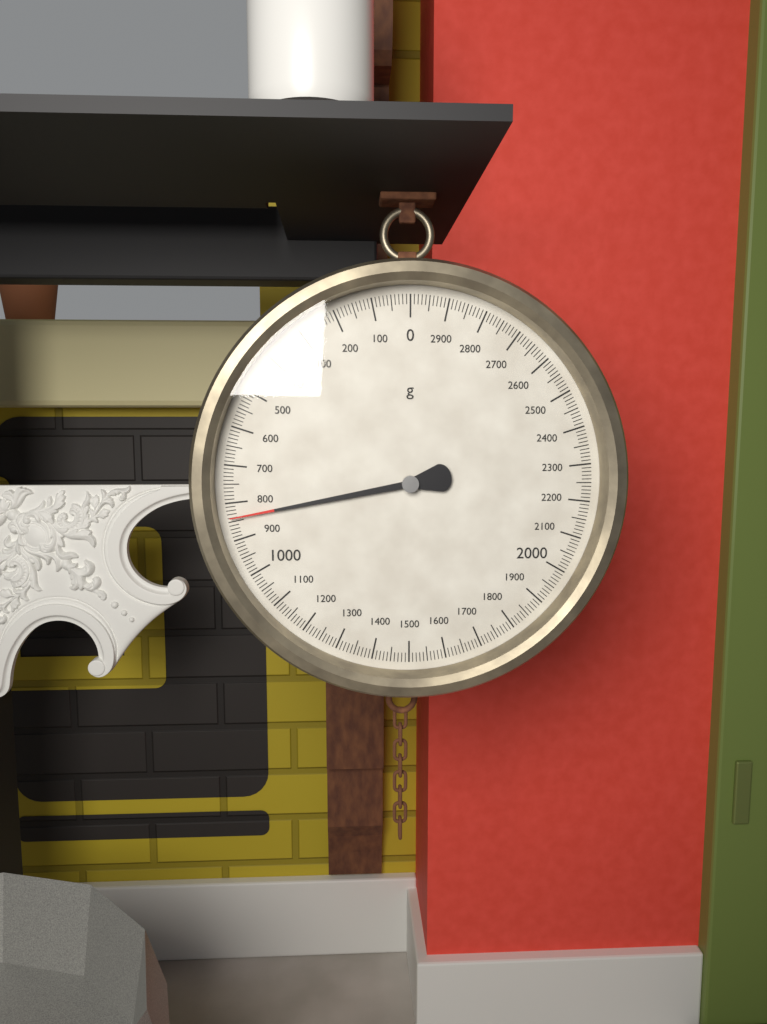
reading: 840 g
